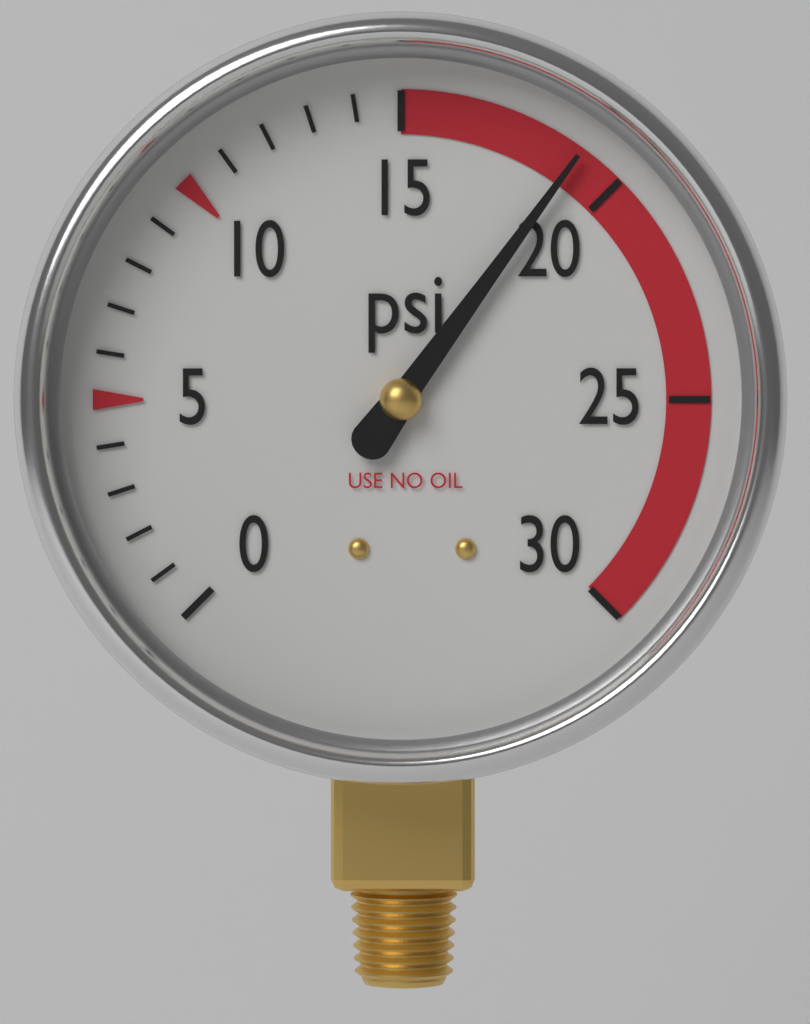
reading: 19 psi
